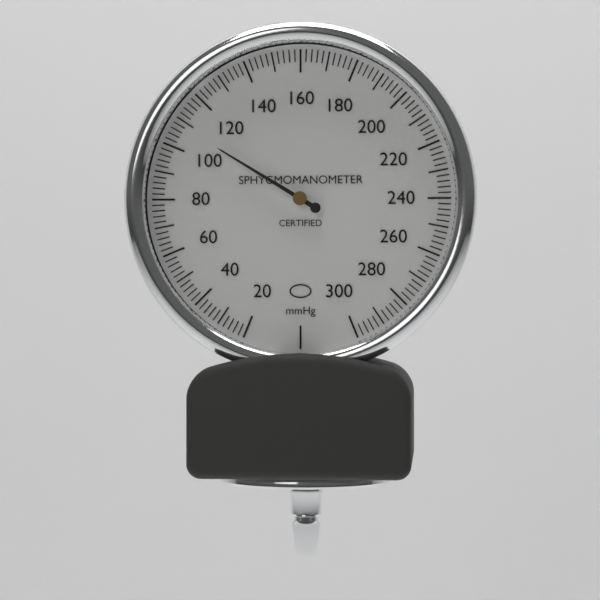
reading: 108 mmHg
